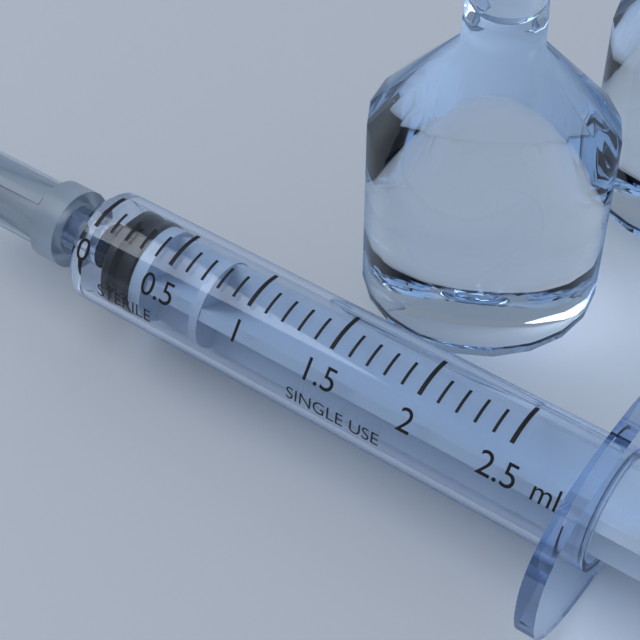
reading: 0.1 ml
